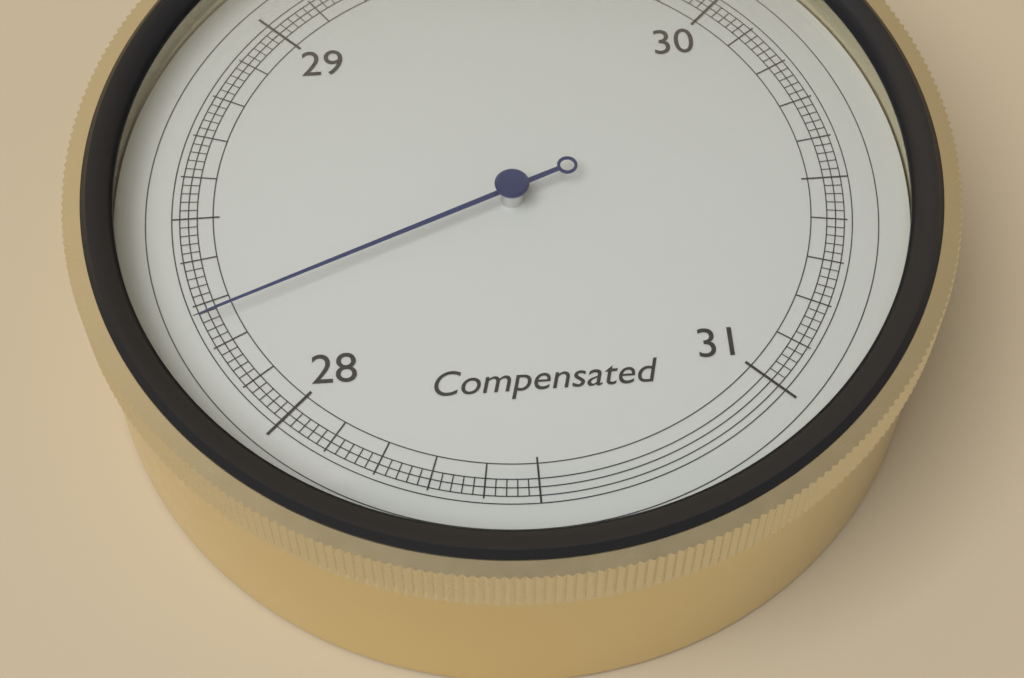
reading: 28.26 inHg
